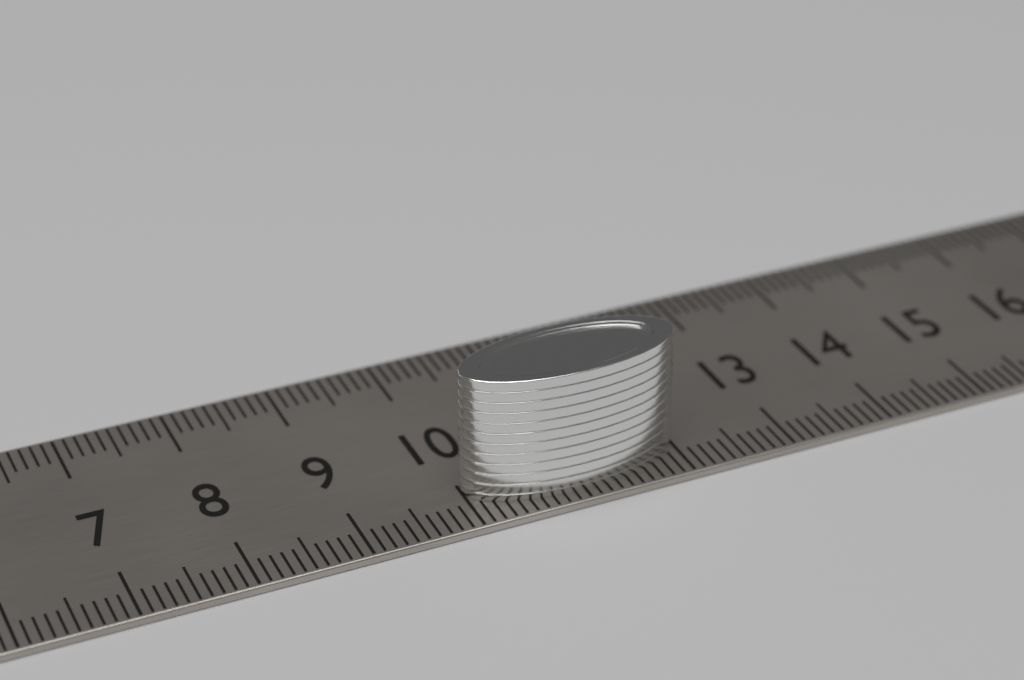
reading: 12.0 cm
